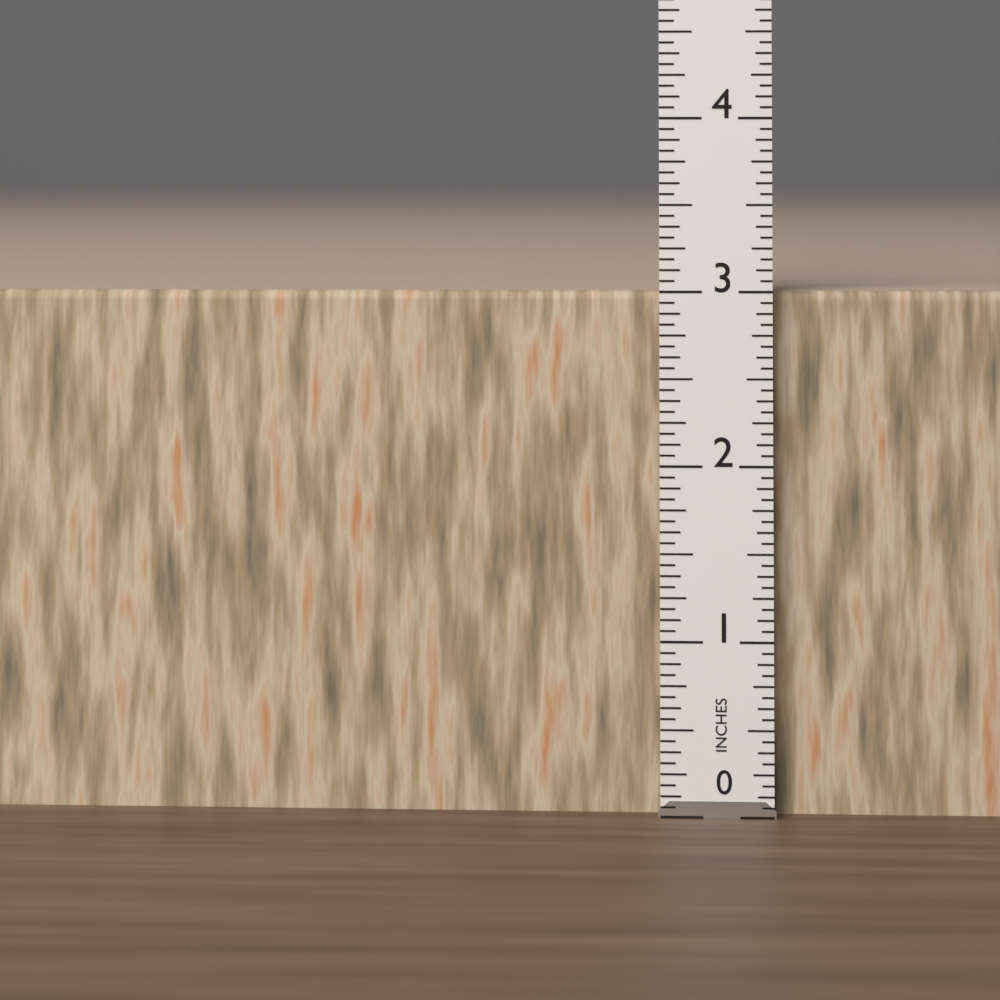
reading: 3.0000 in
